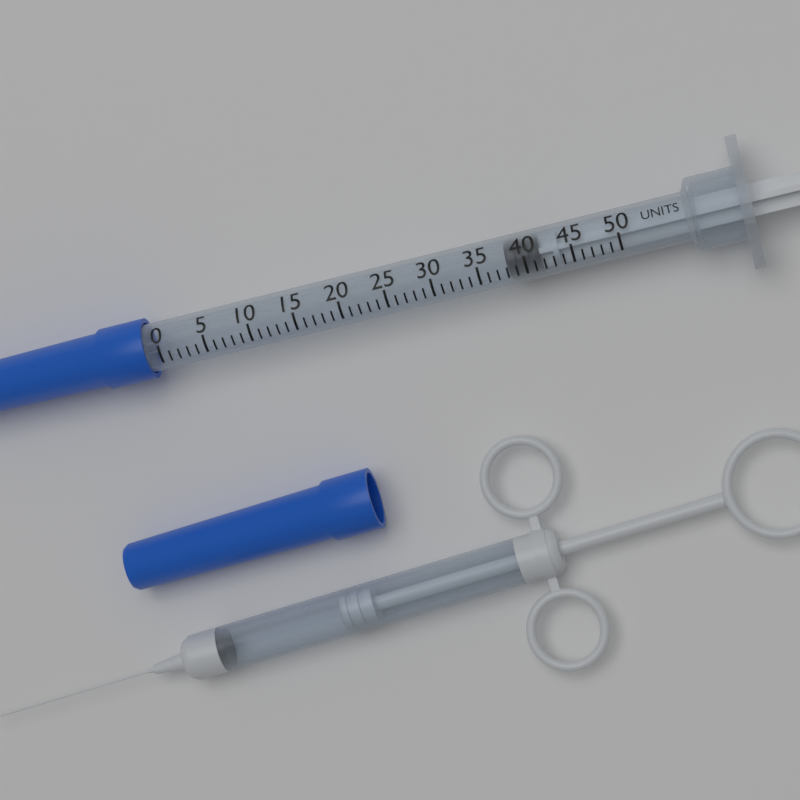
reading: 38 units
